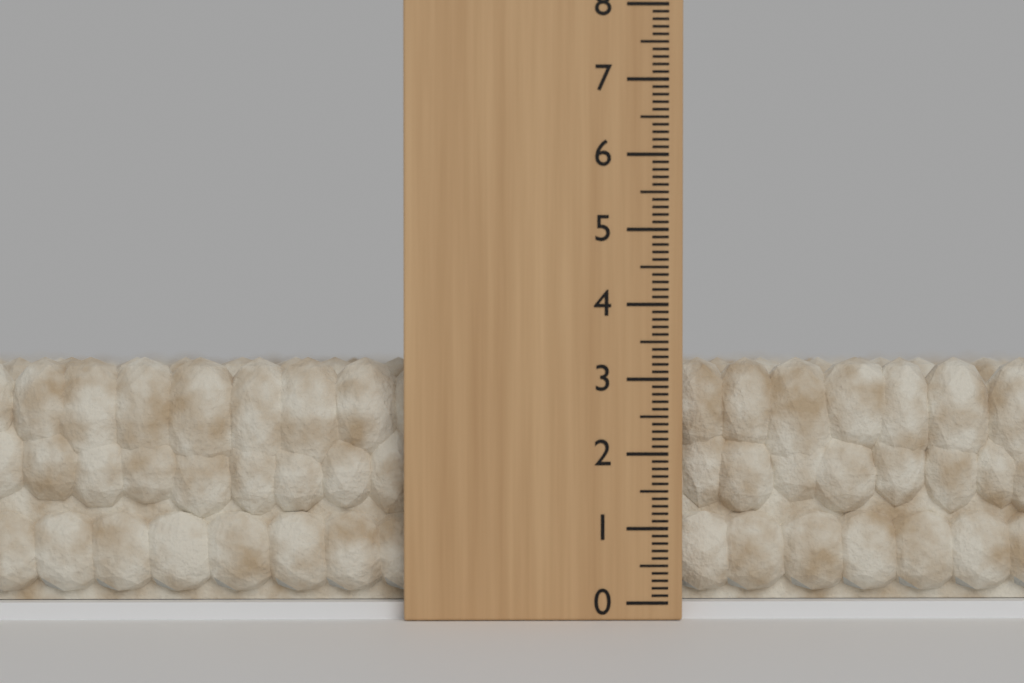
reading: 3.3 (no unit)
